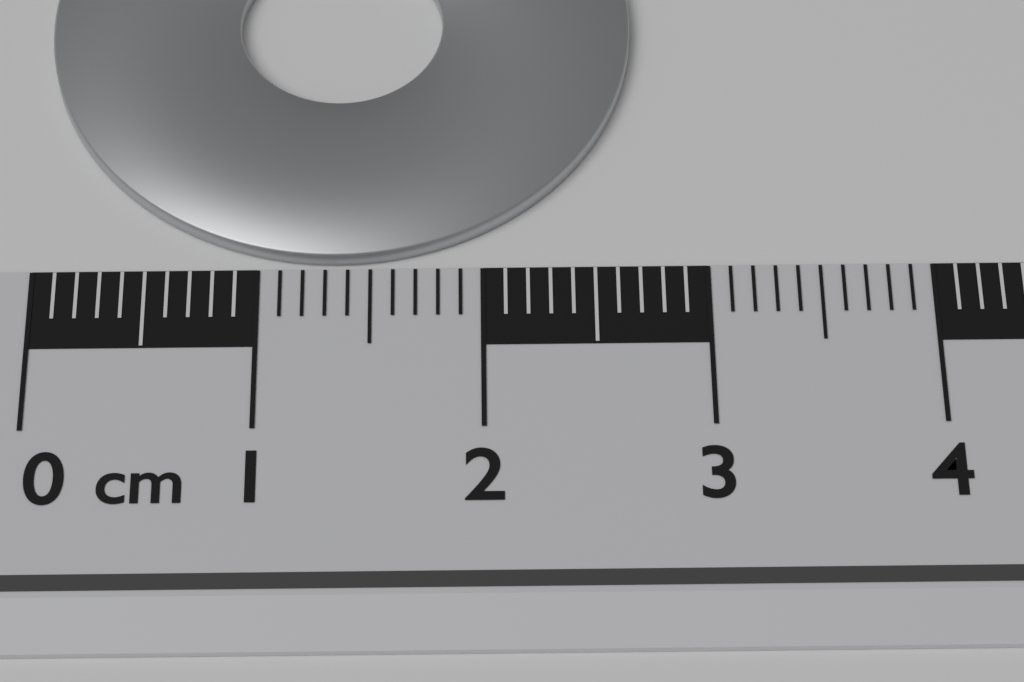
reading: 2.7 cm
